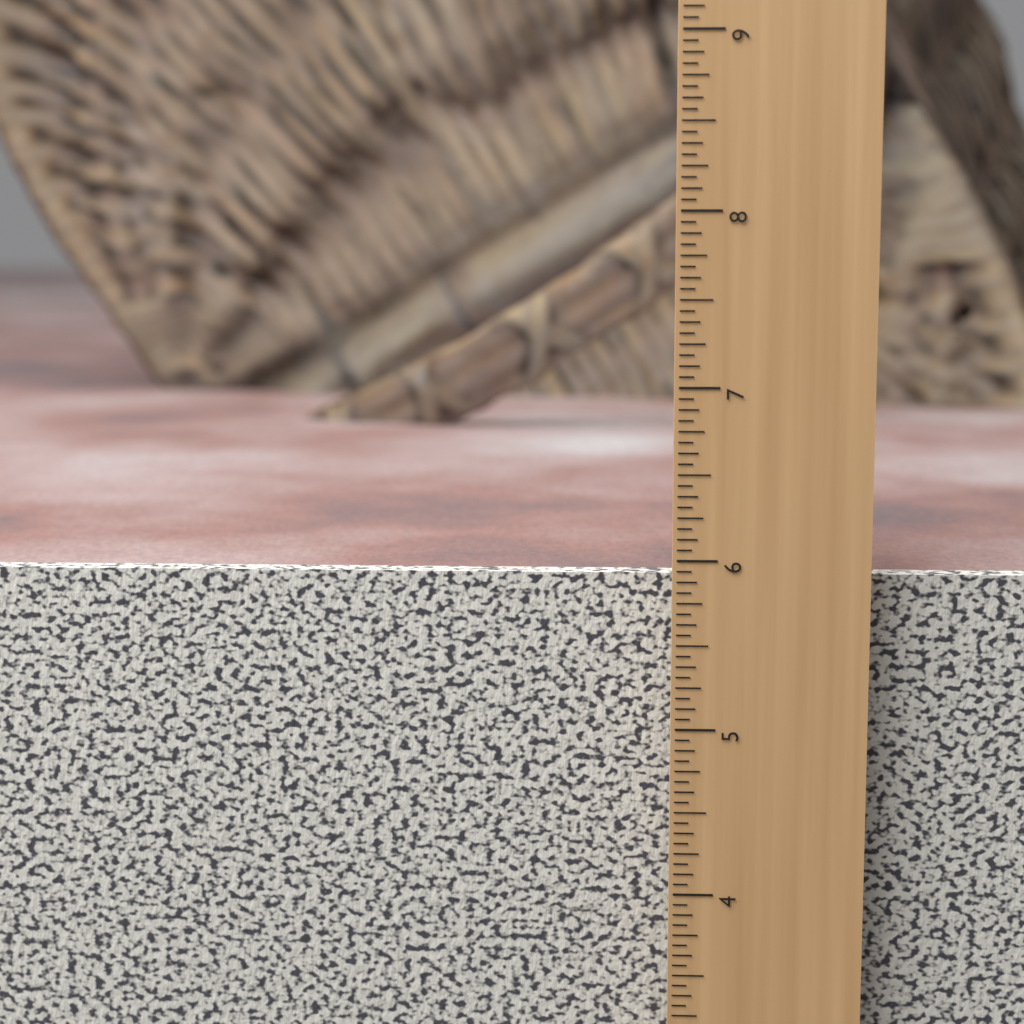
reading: 5.8750 in
